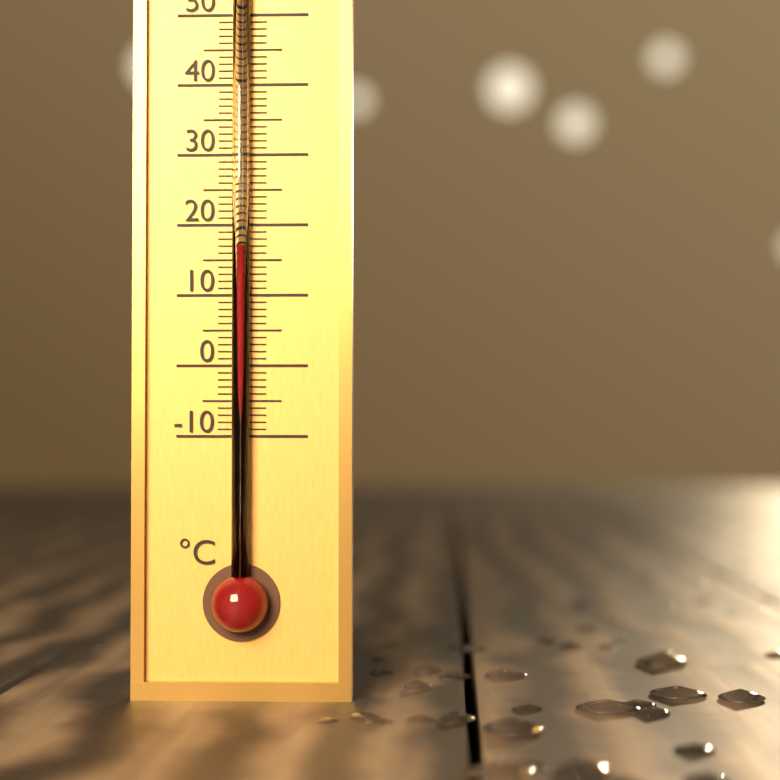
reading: 17 °C
